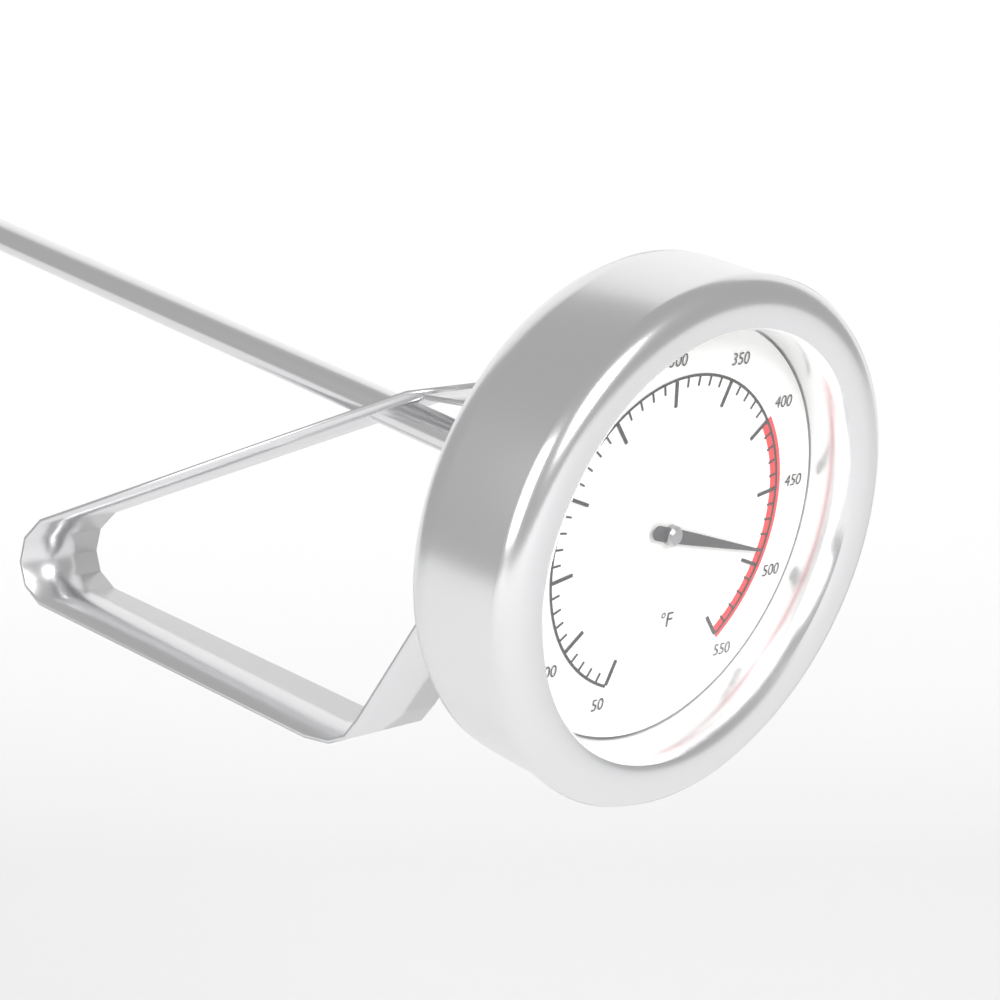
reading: 490 °F
